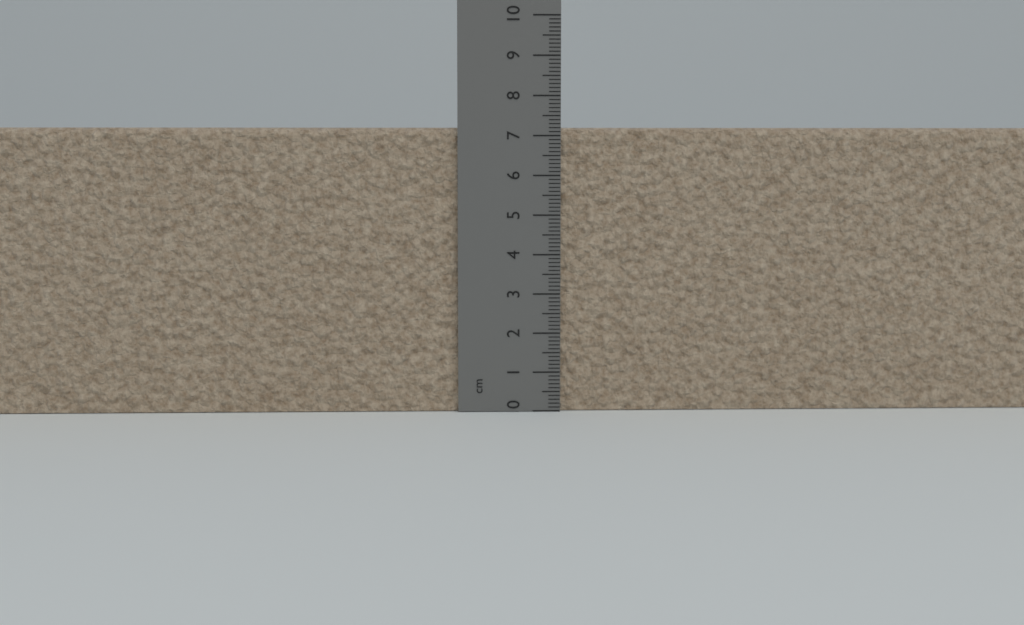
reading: 7.2 cm
